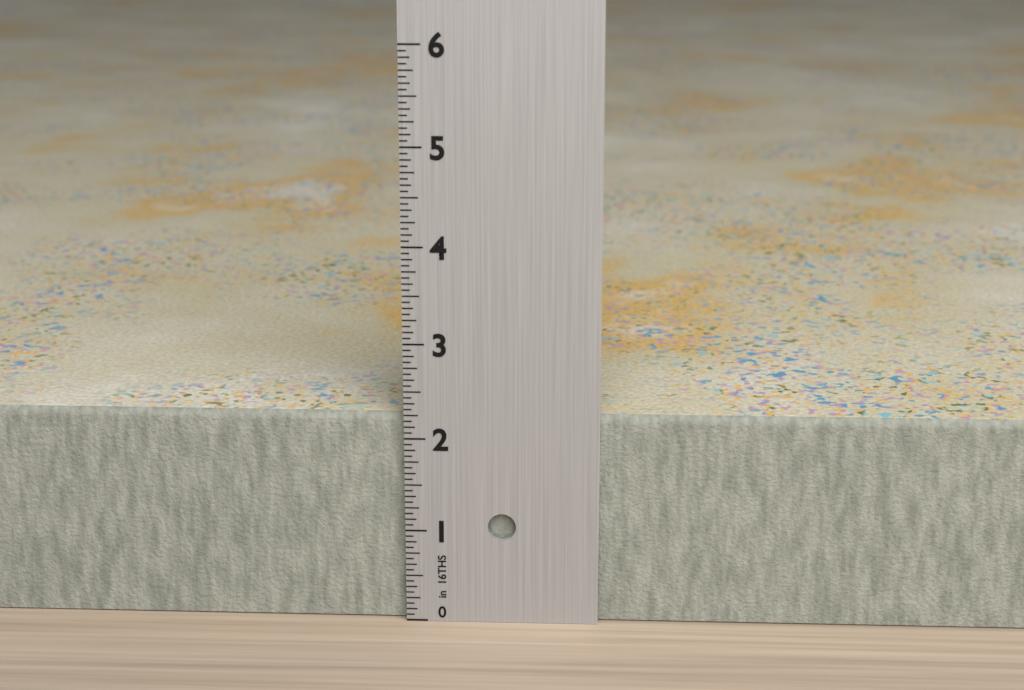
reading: 2.2500 in
